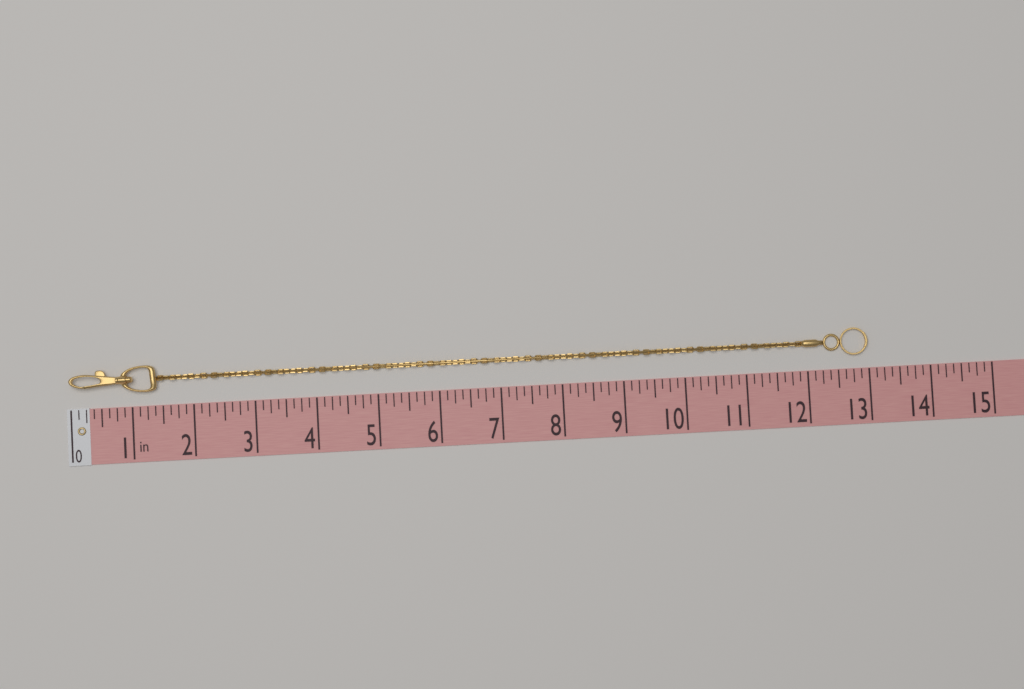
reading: 13.000 in
